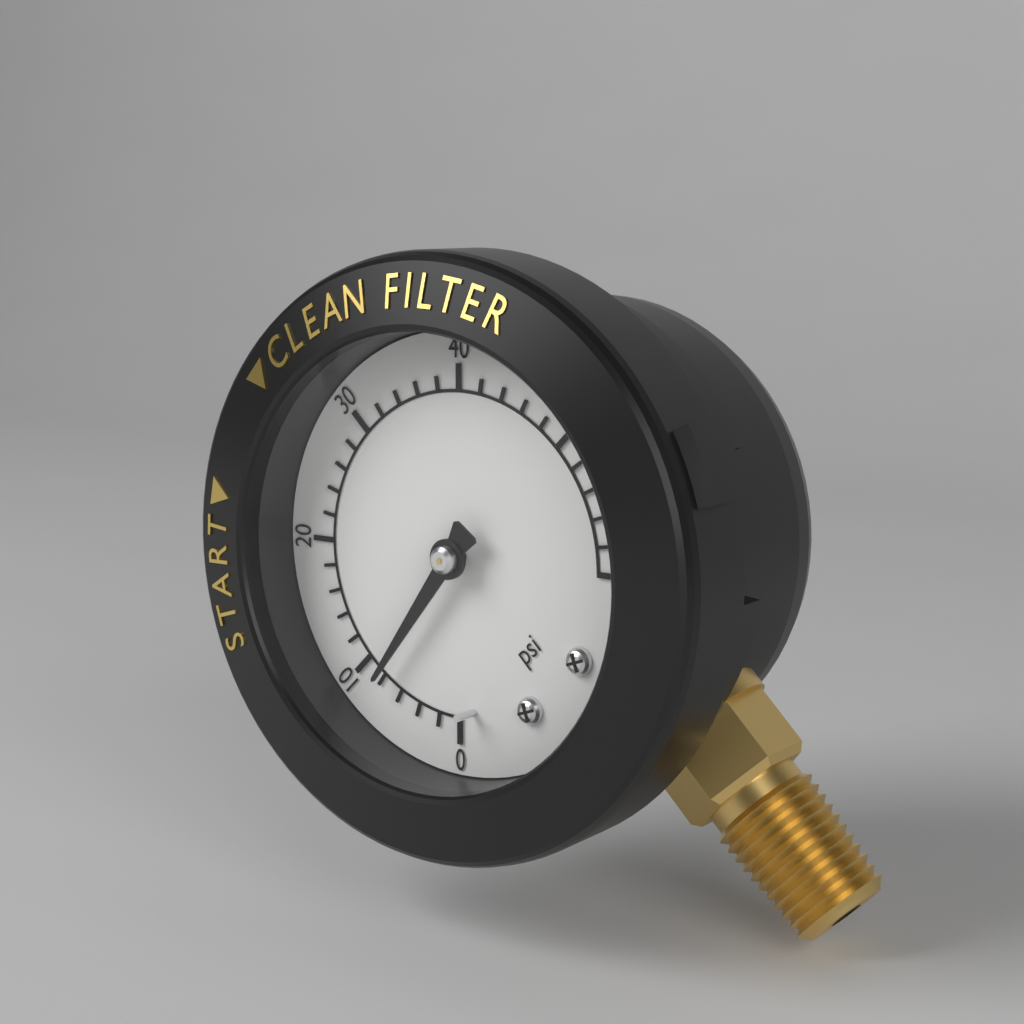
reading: 8 psi
